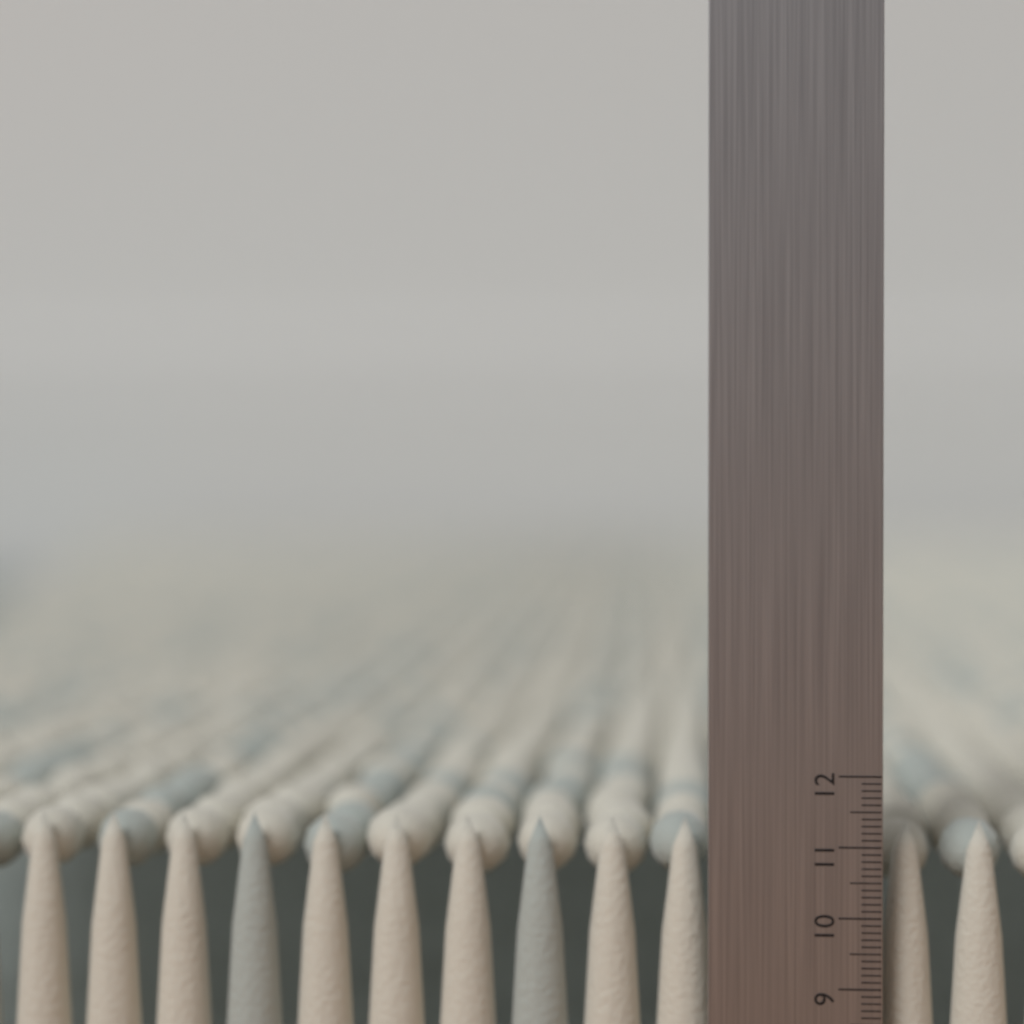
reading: 11.3 (no unit)
